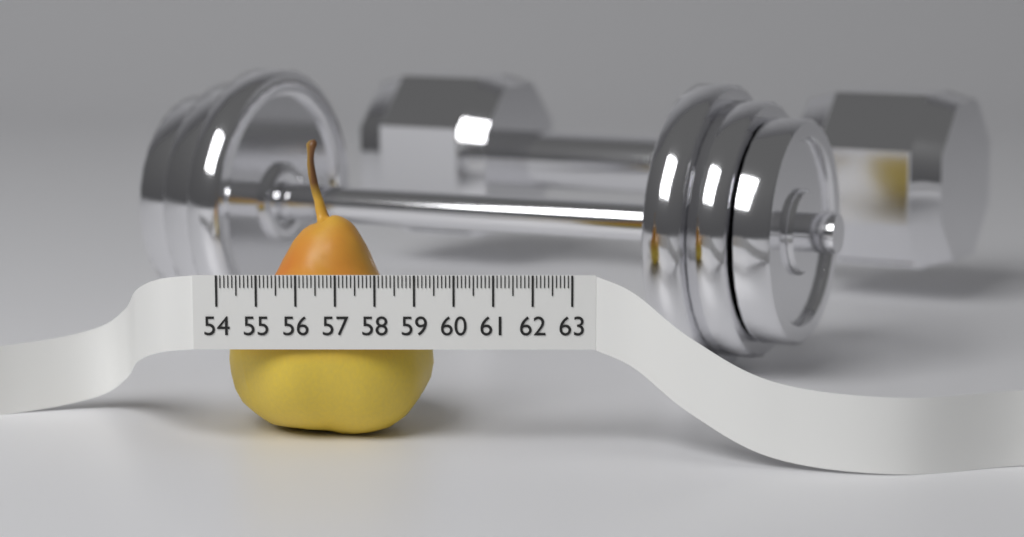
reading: 59.4 (no unit)
